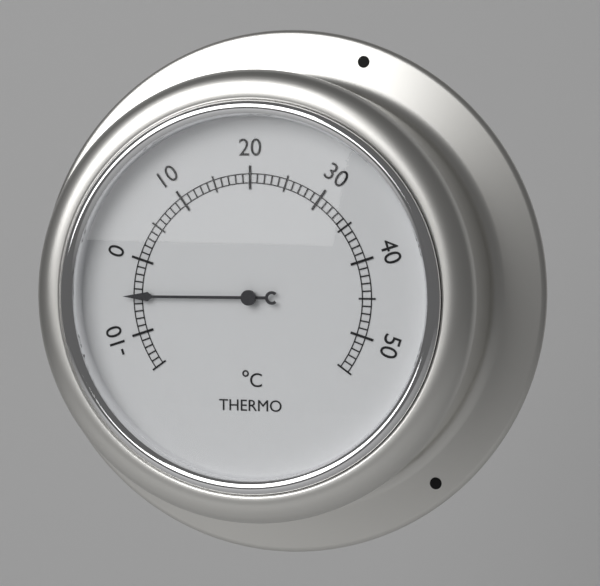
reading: -5 °C
